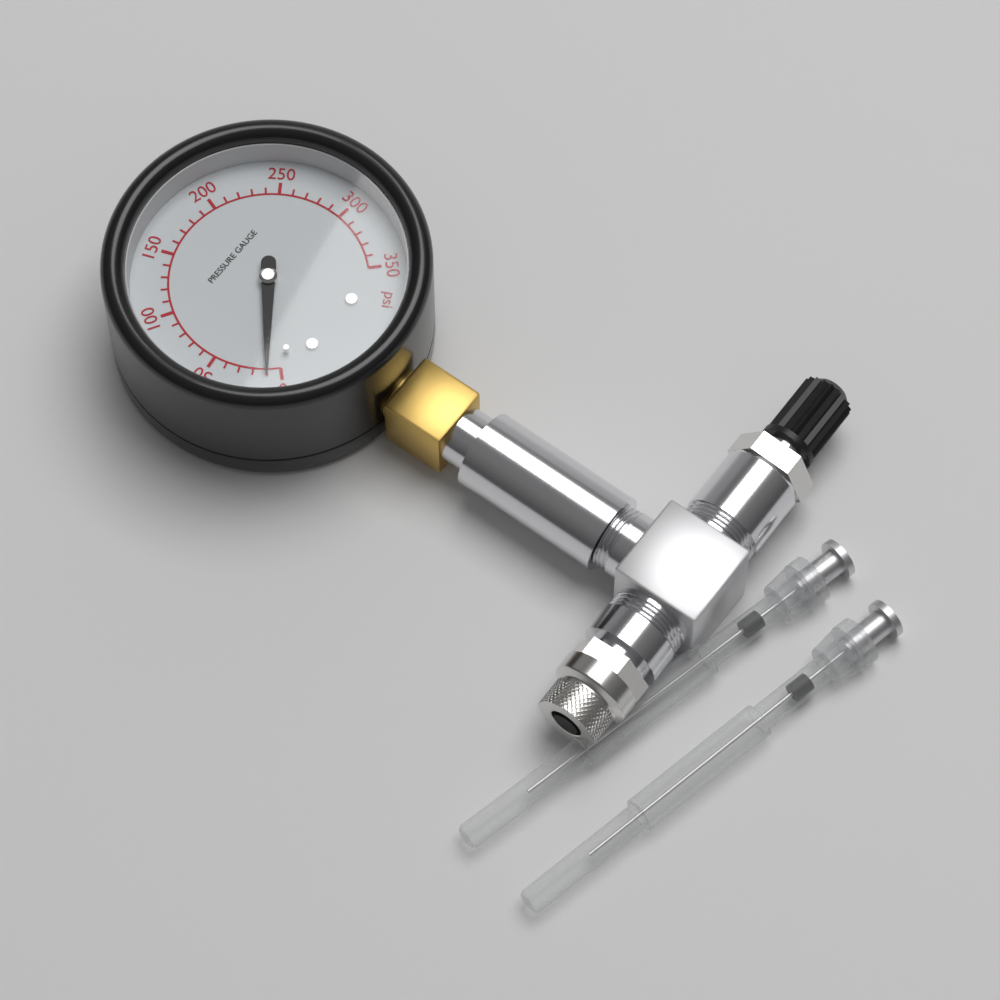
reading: 10 psi
